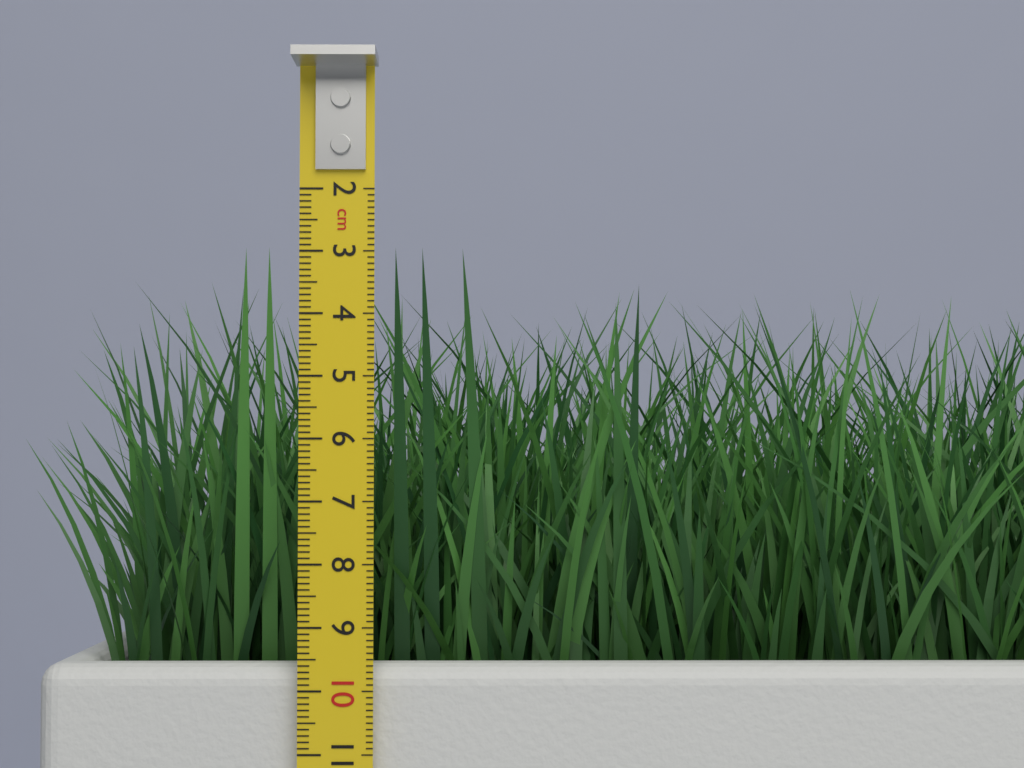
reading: 2.9 cm
